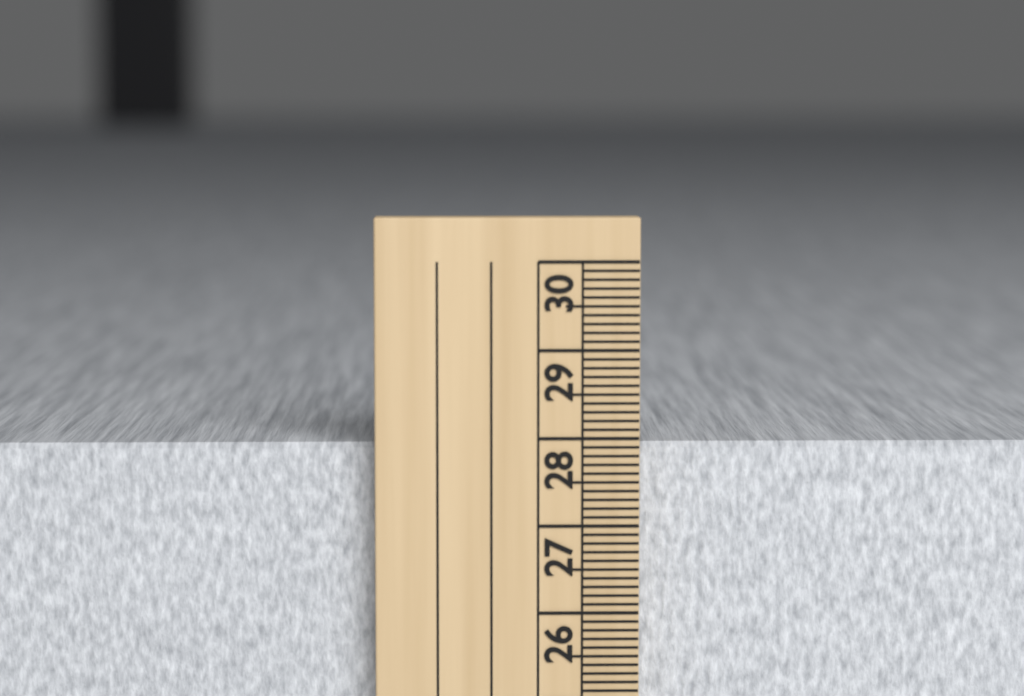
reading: 27.9 cm
